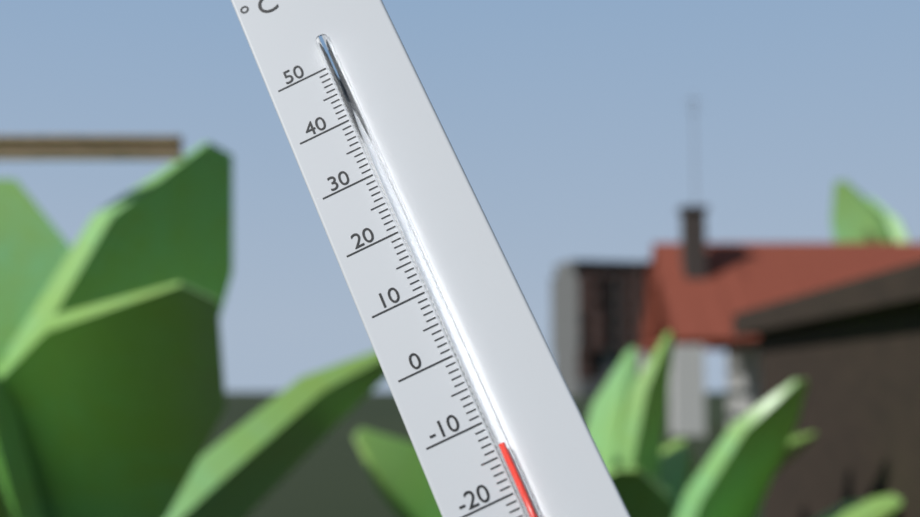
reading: -14 °C
